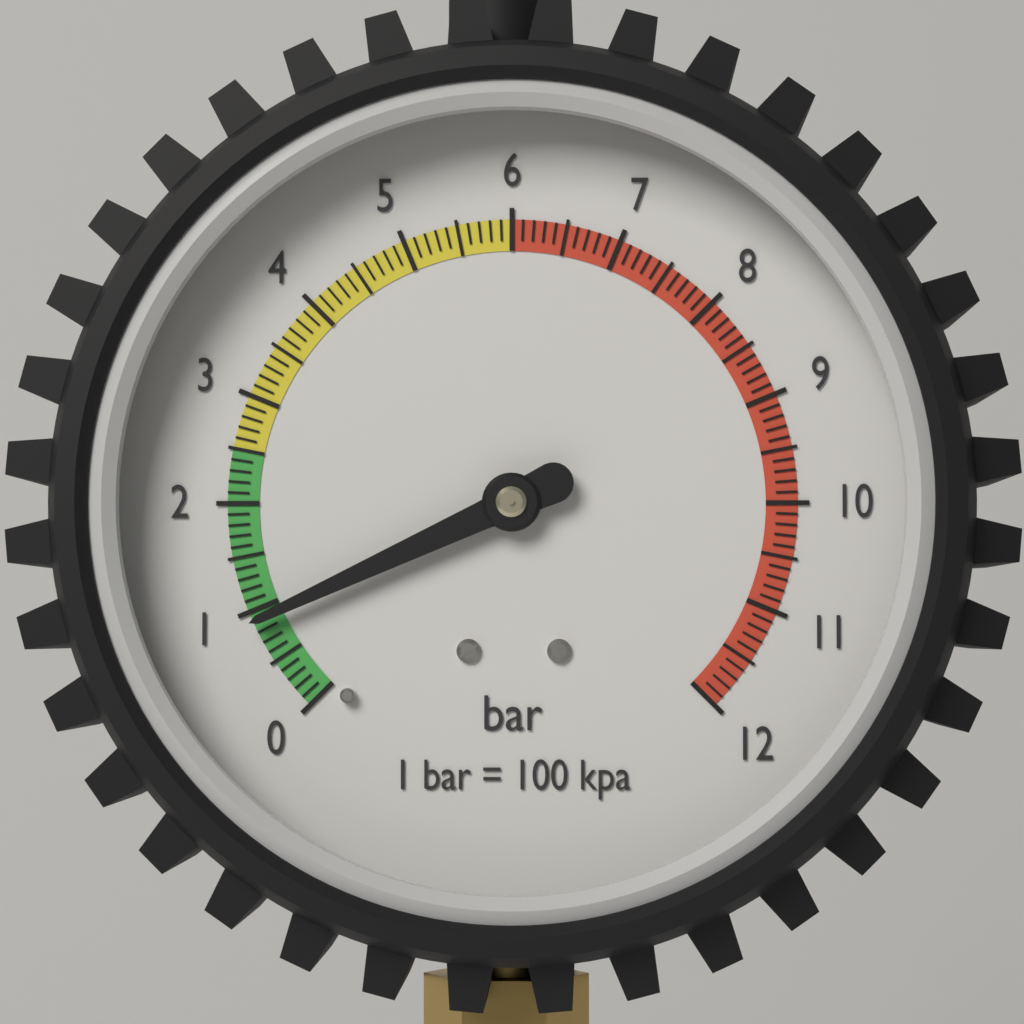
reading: 0.9 bar
